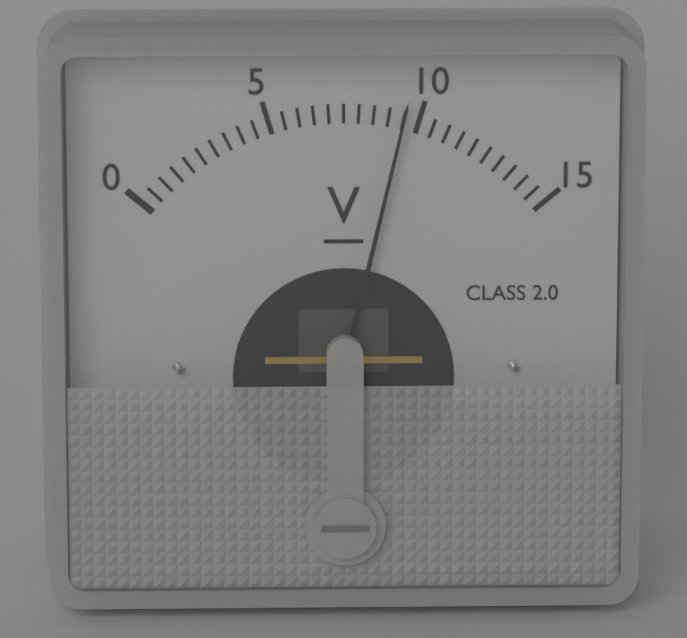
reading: 9.5 V
